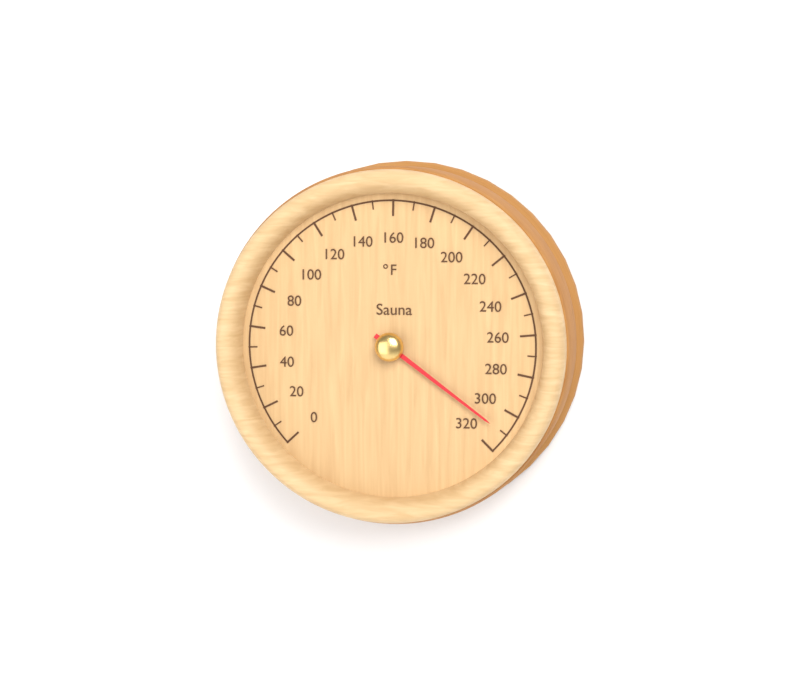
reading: 310 °F
